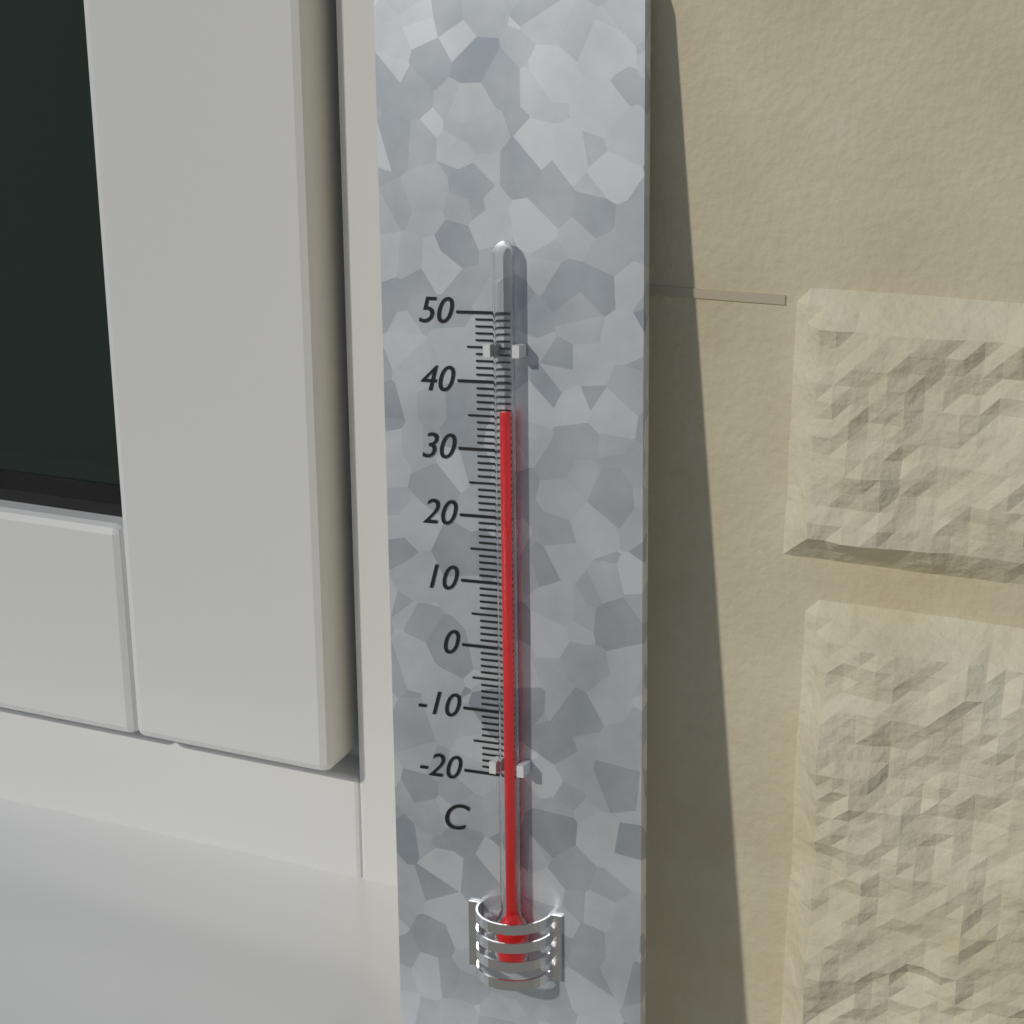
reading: 36 °C
